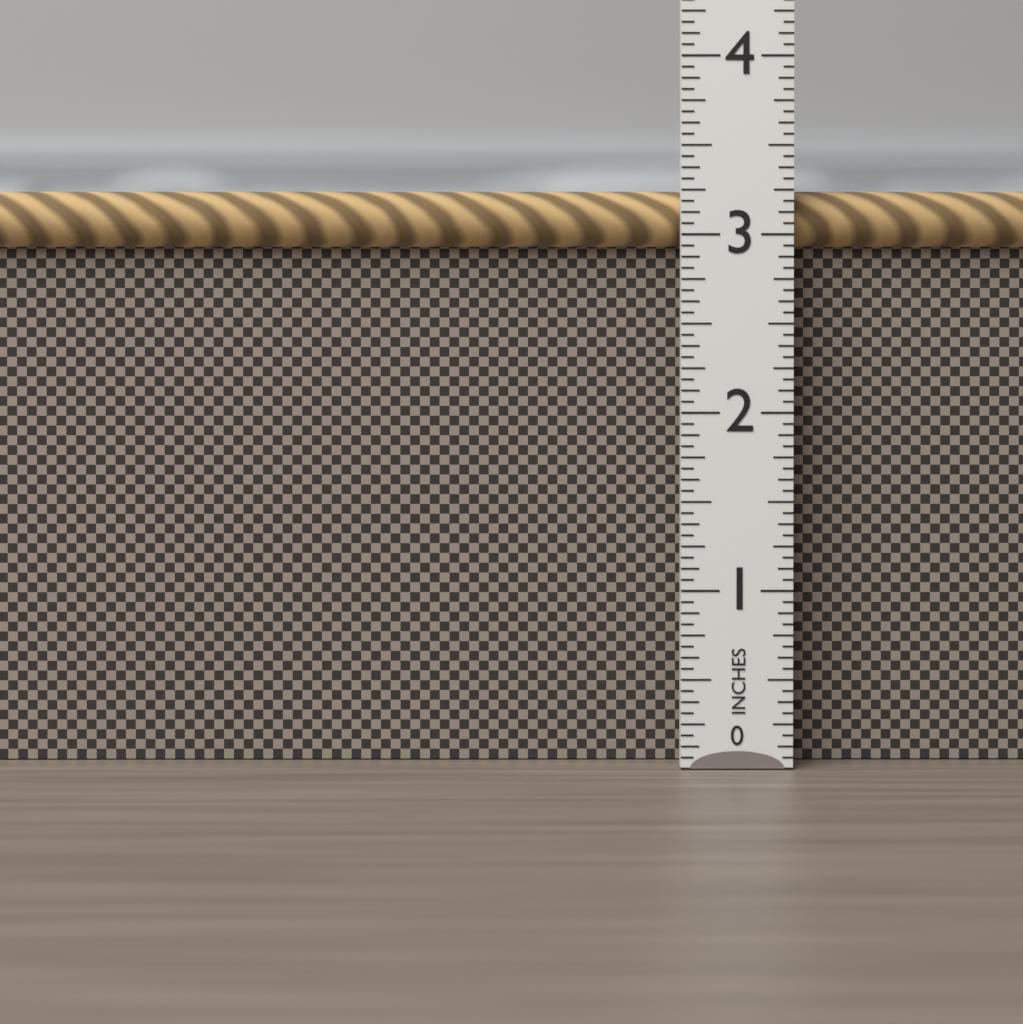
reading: 3.2500 in
